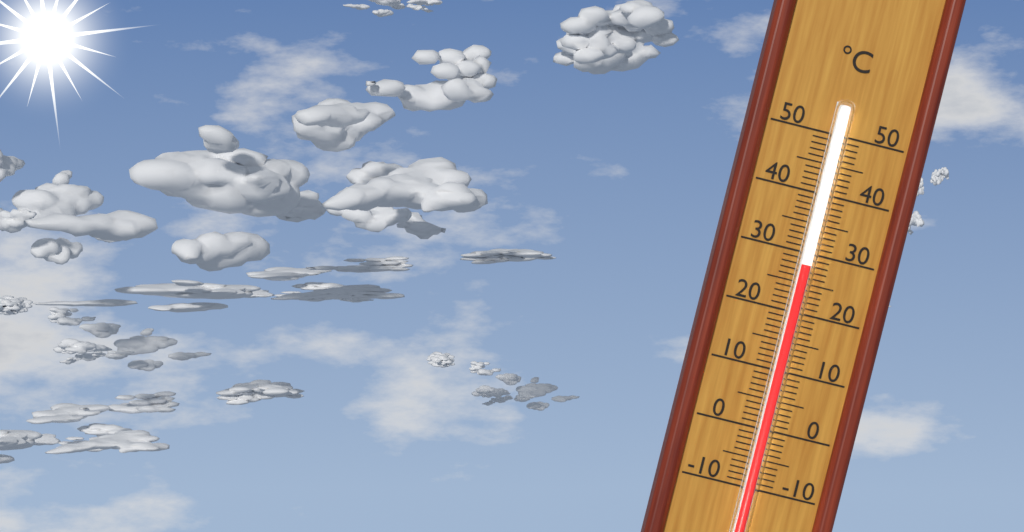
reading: 28 °C
